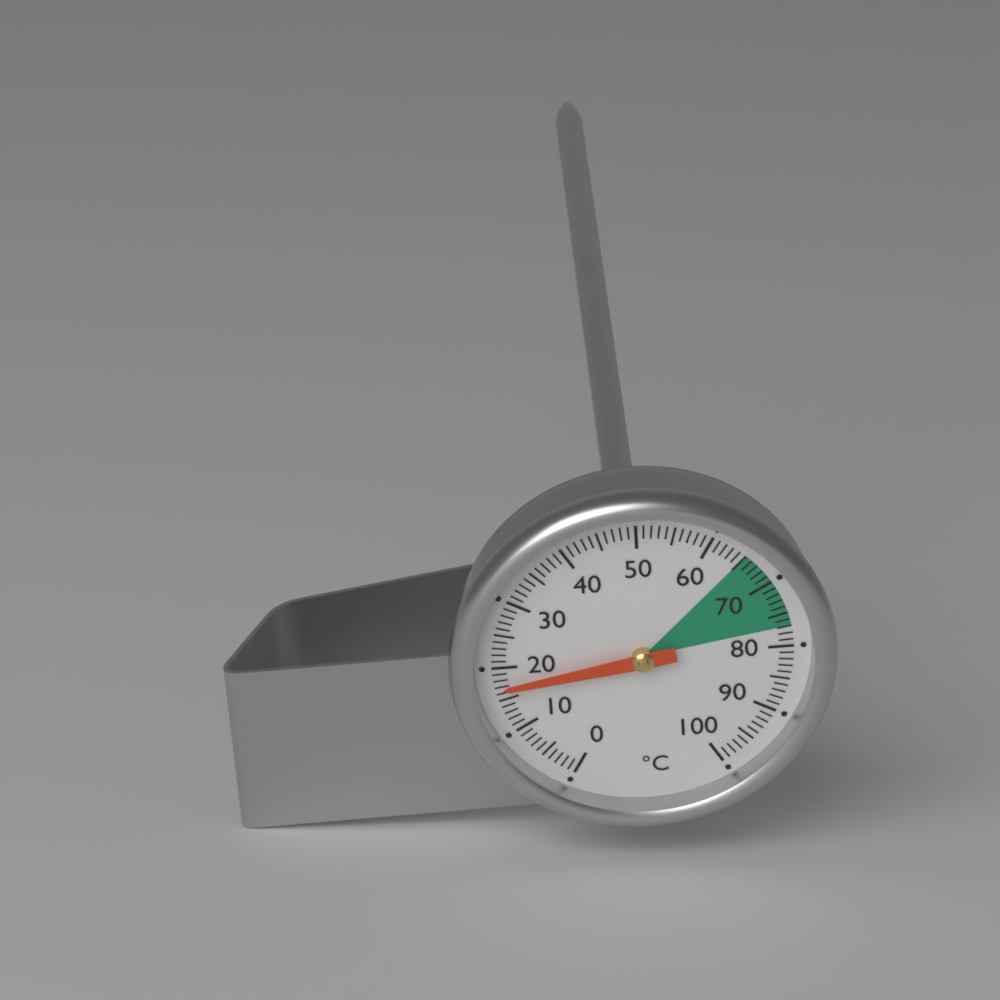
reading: 17 °C
